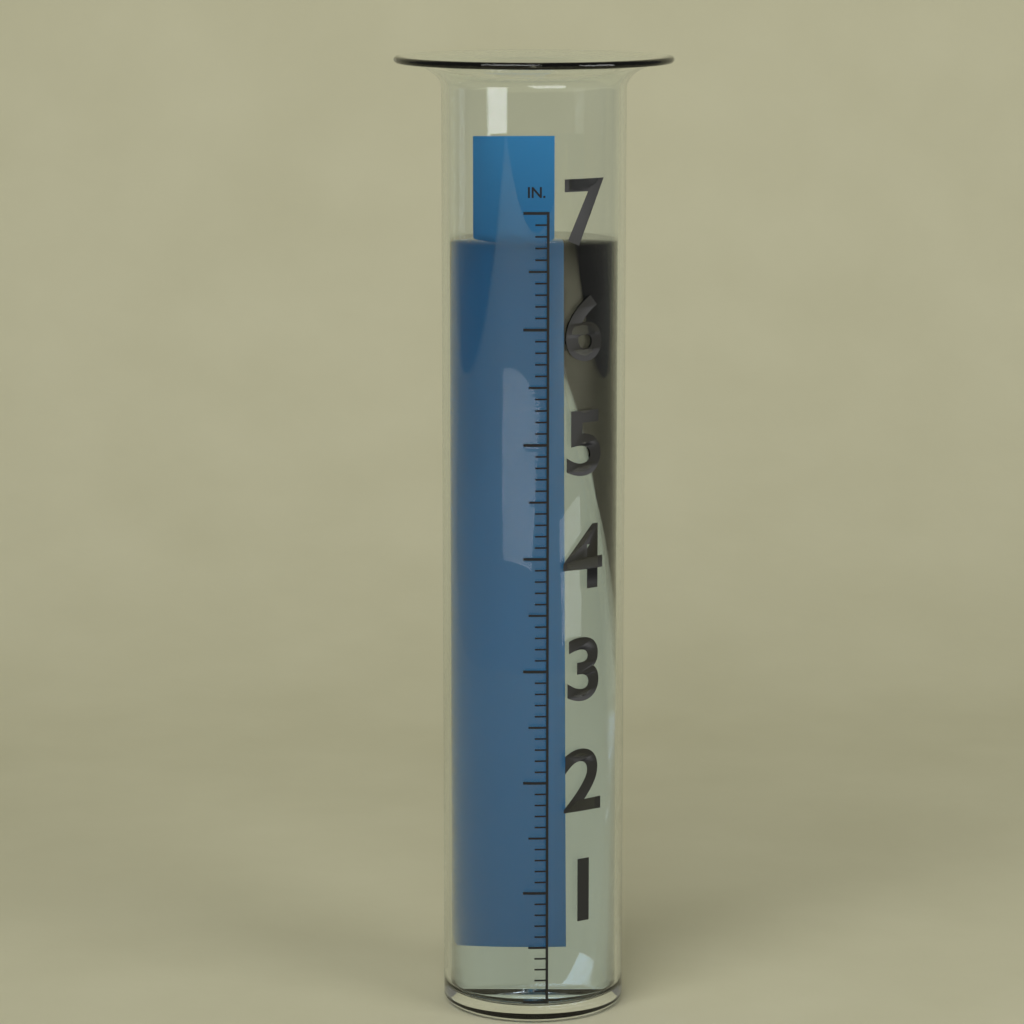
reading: 6.7 in
